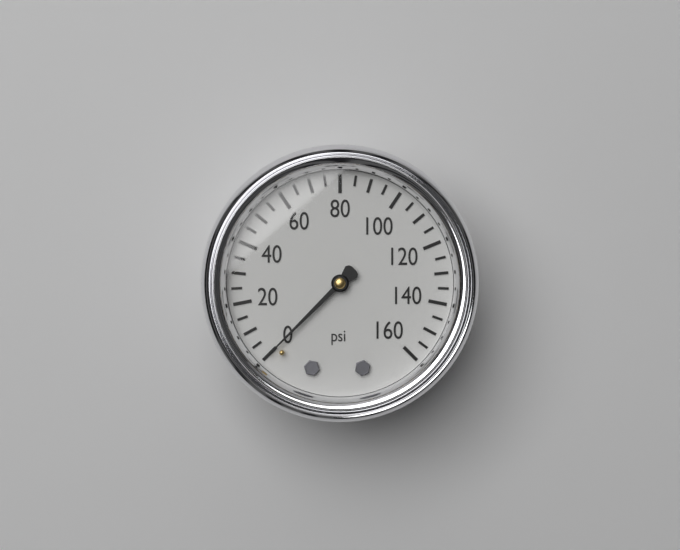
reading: 0 psi
